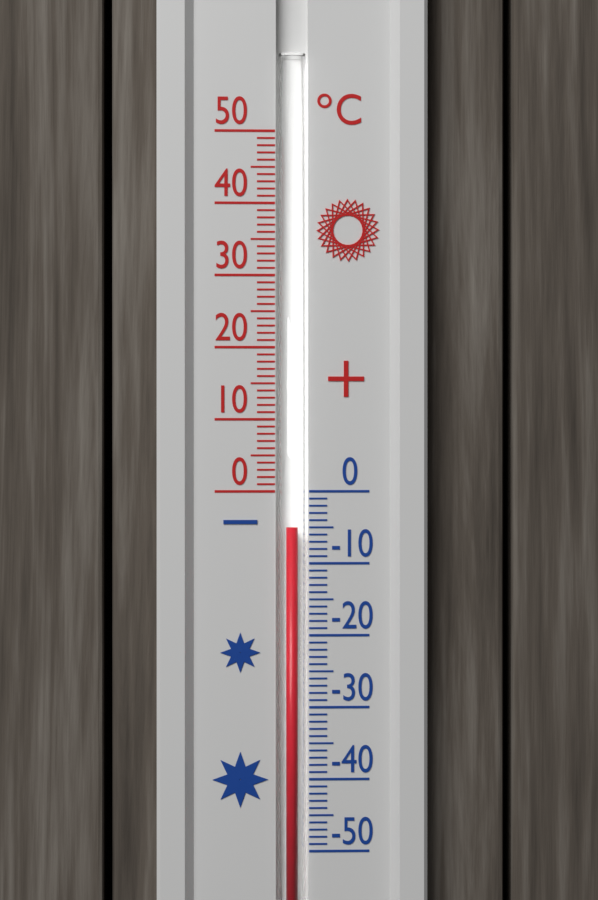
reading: -5 °C
